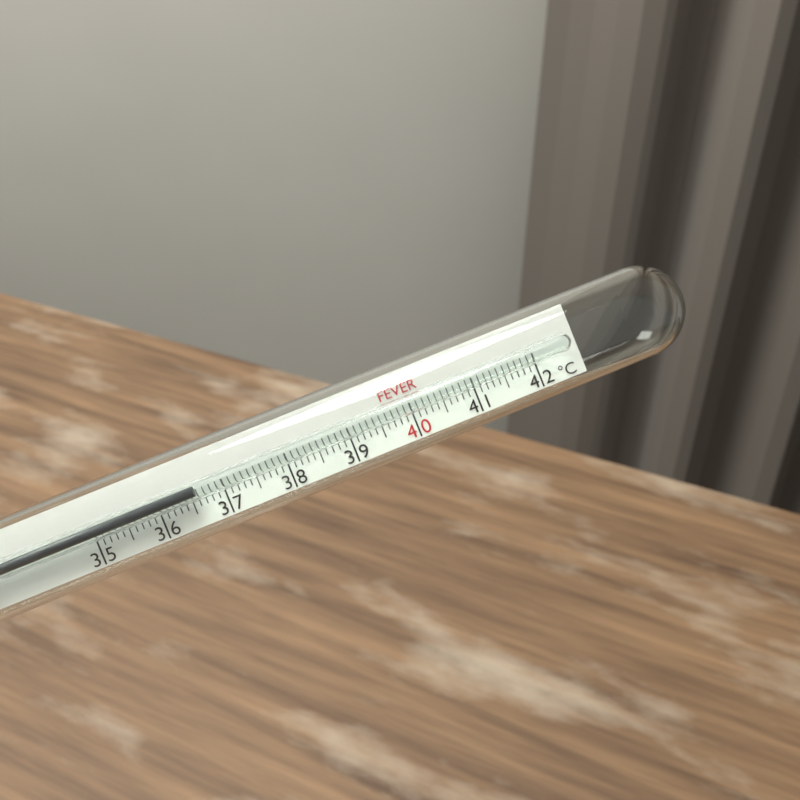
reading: 36.6 °C
